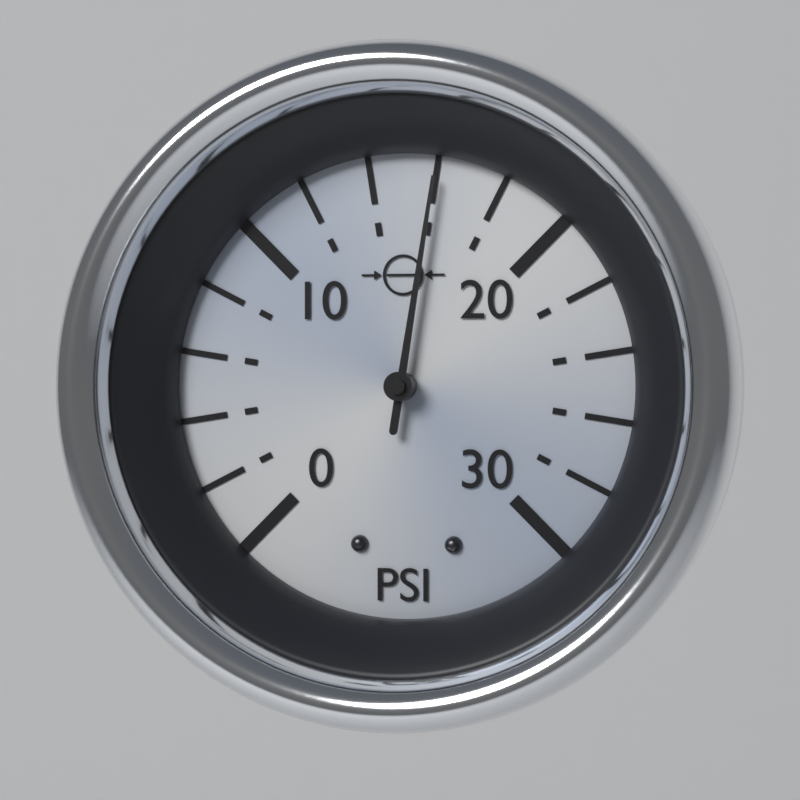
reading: 16 psi
